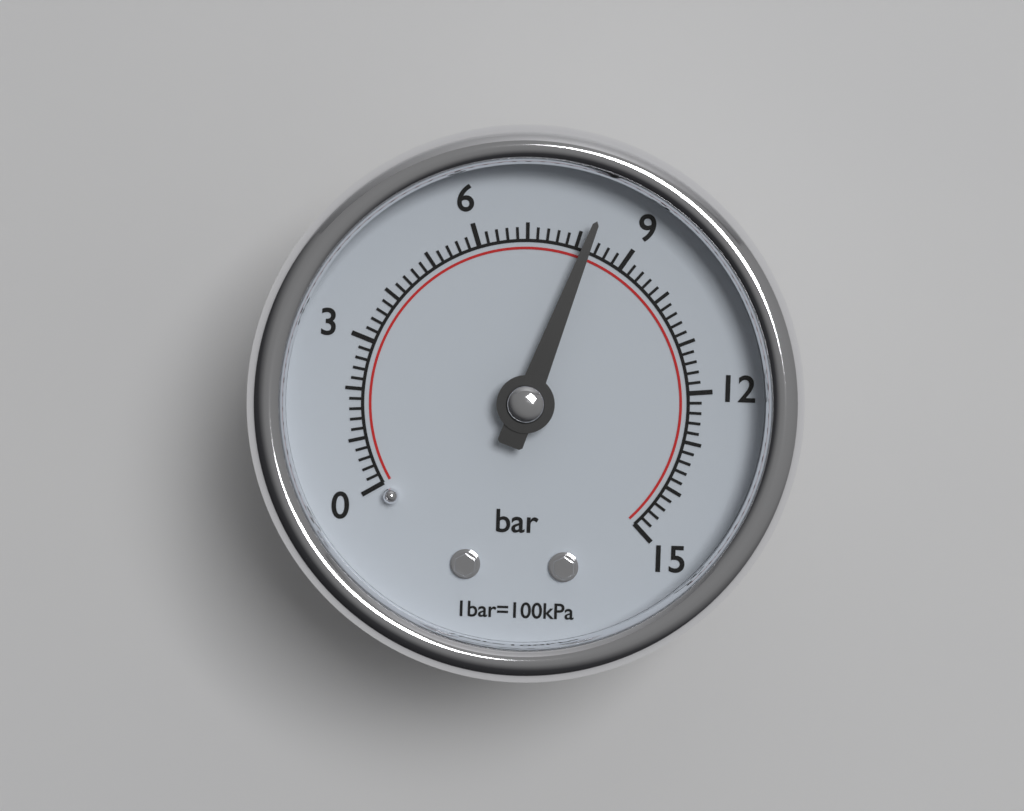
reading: 8.2 bar
